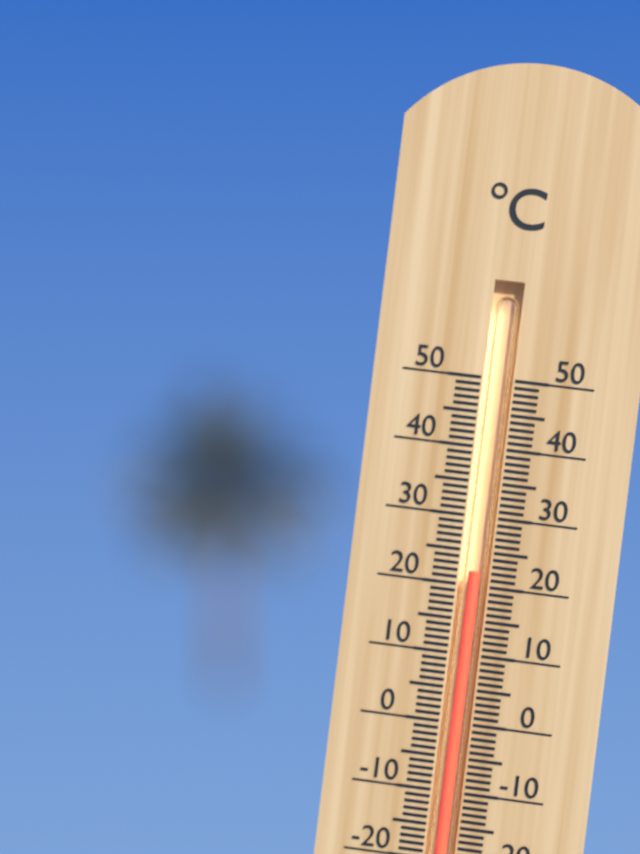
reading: 22 °C
